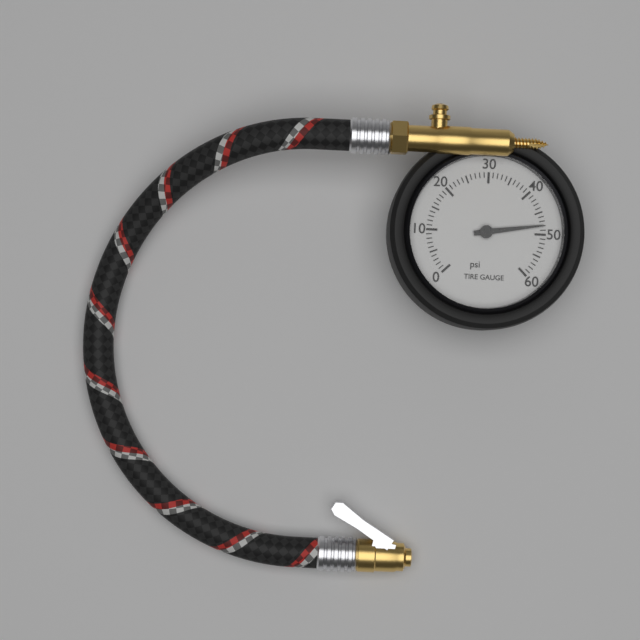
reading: 48 psi
